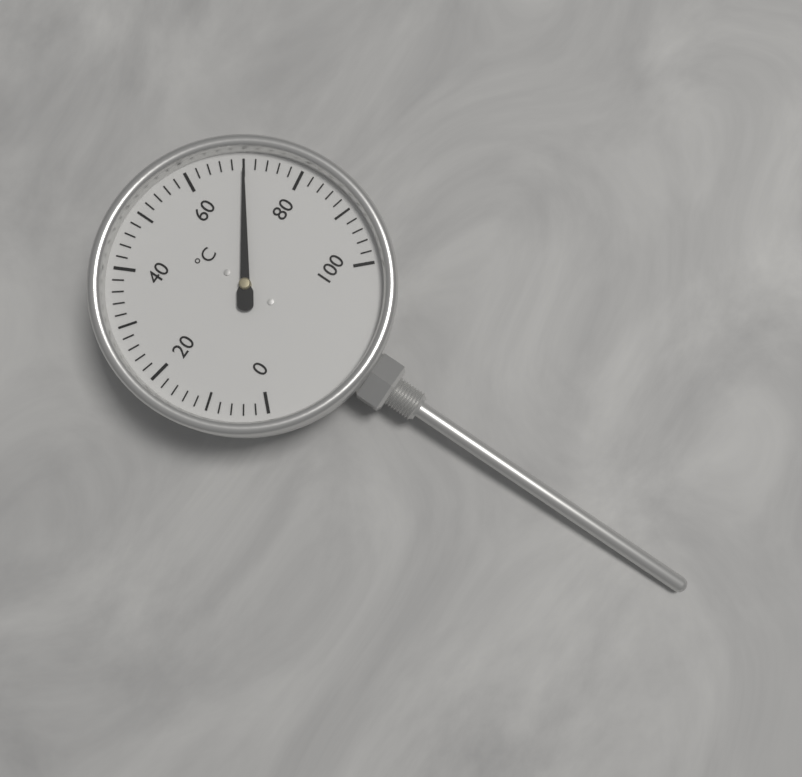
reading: 70 °C
